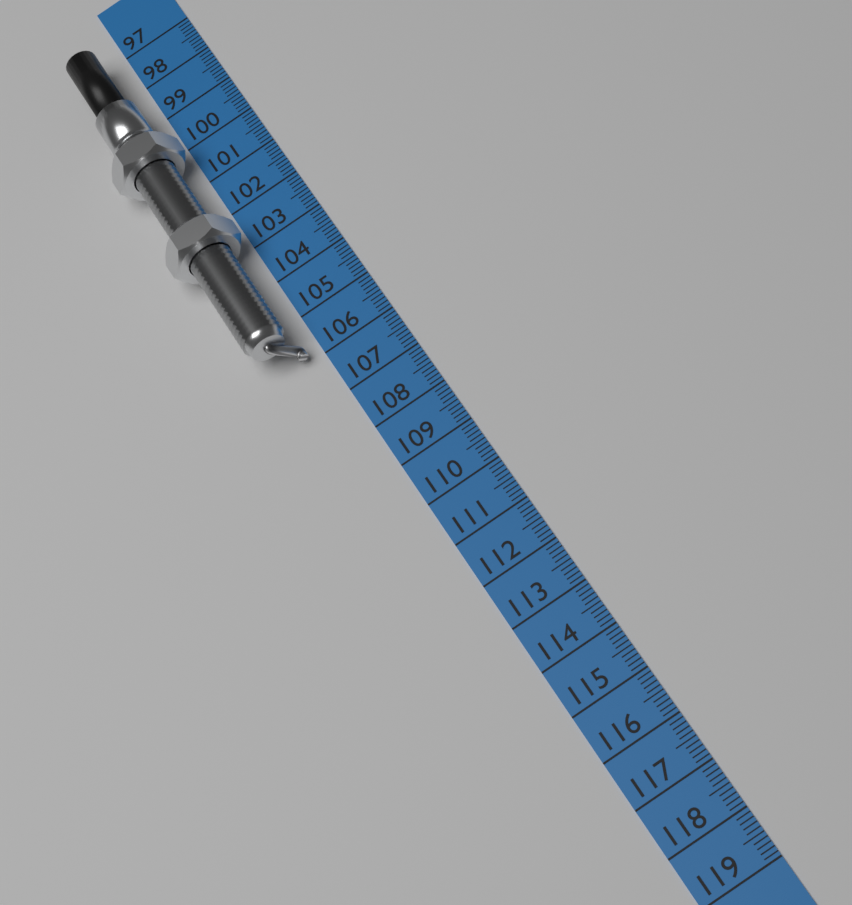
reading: 105.9 cm
